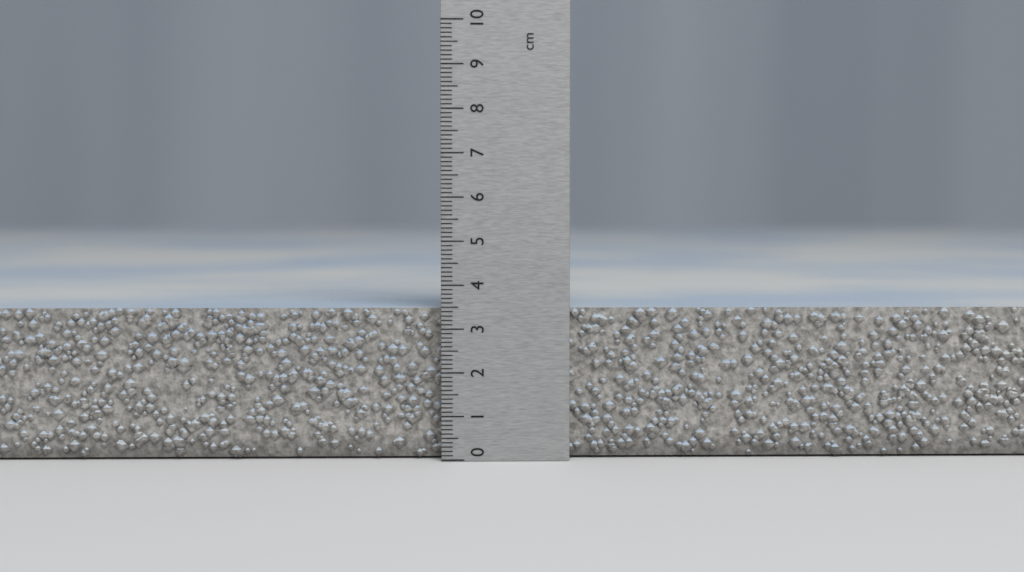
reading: 3.5 cm
